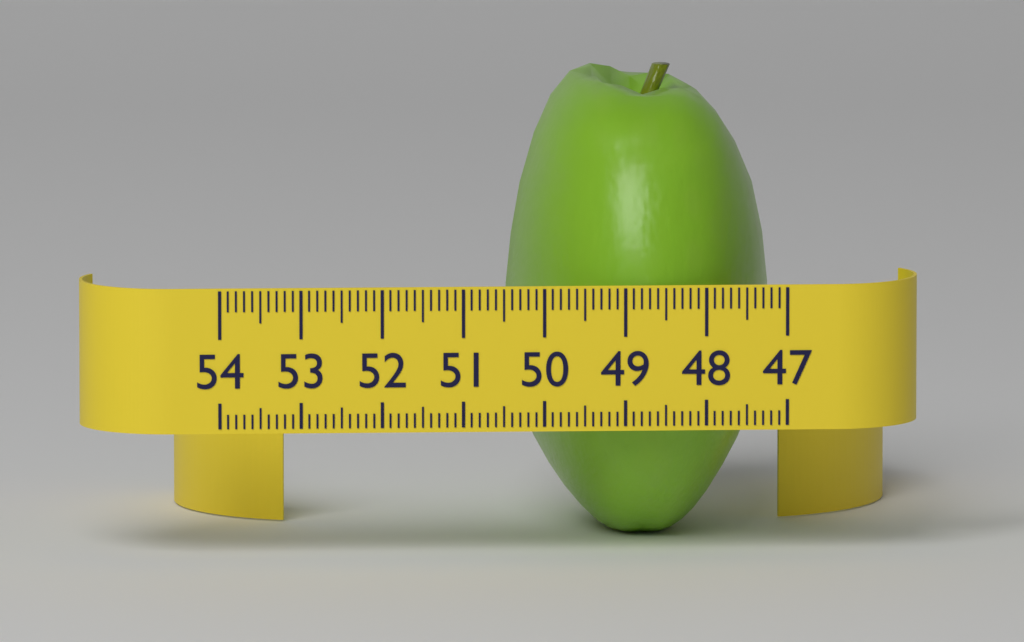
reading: 50.3 (no unit)
